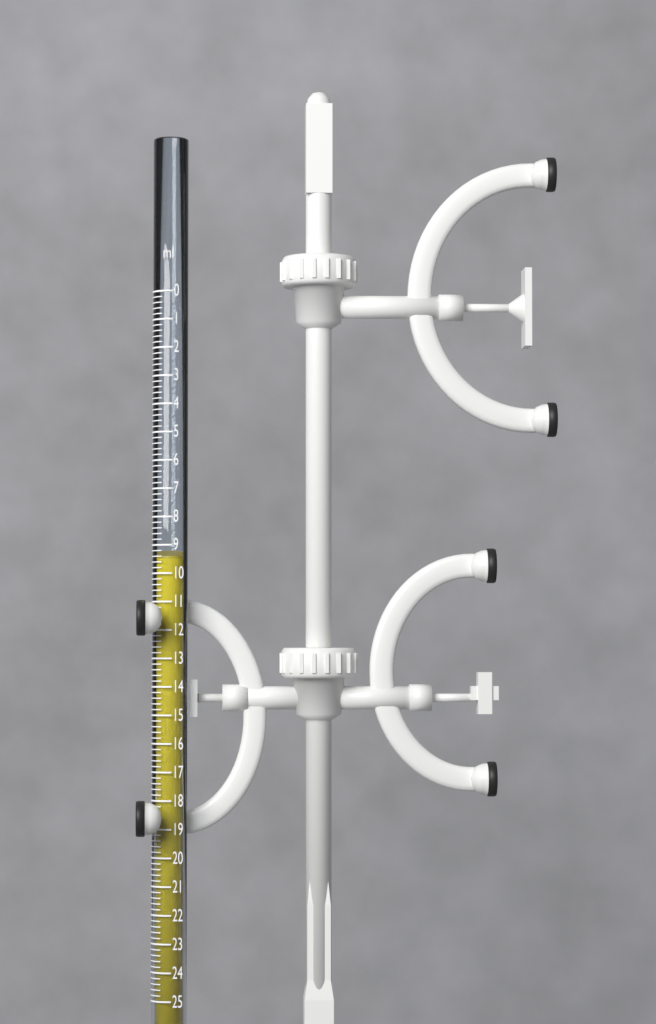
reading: 9.4 ml
